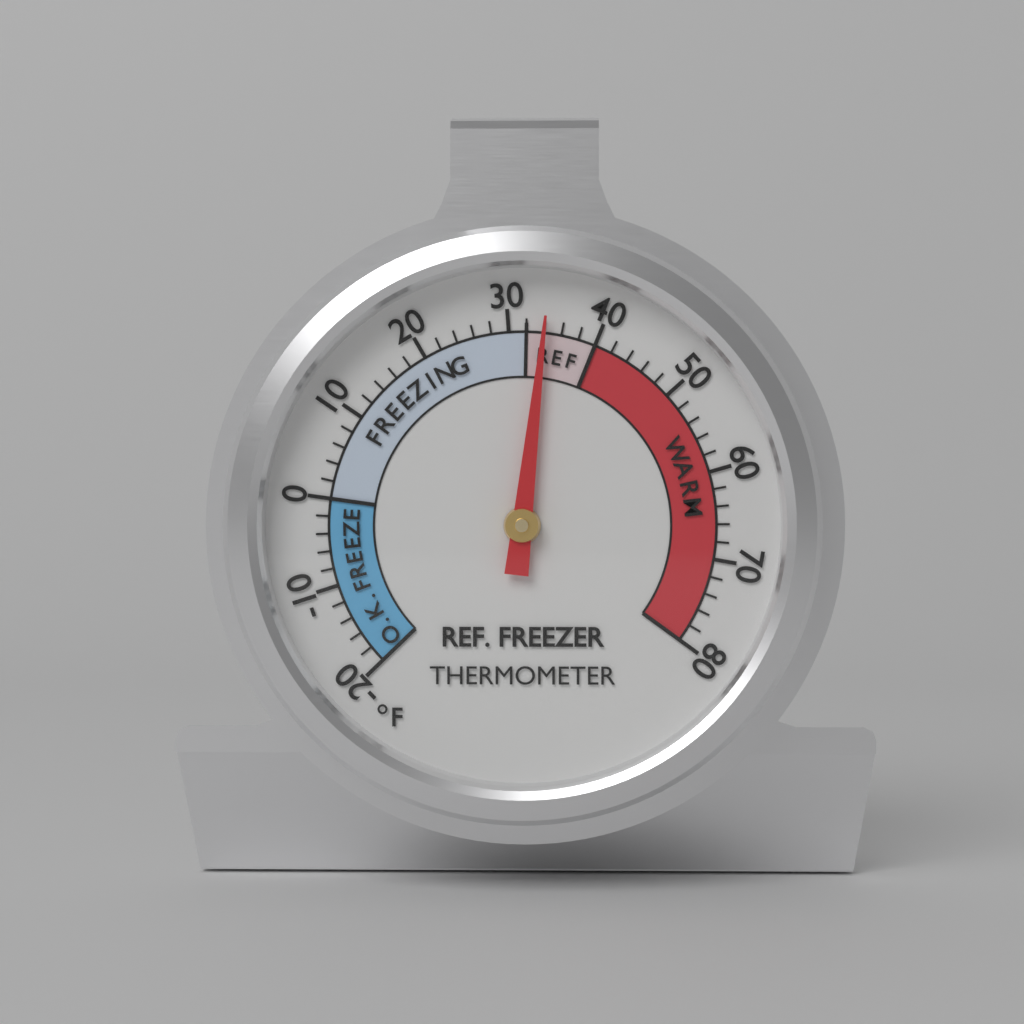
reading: 34 °F
